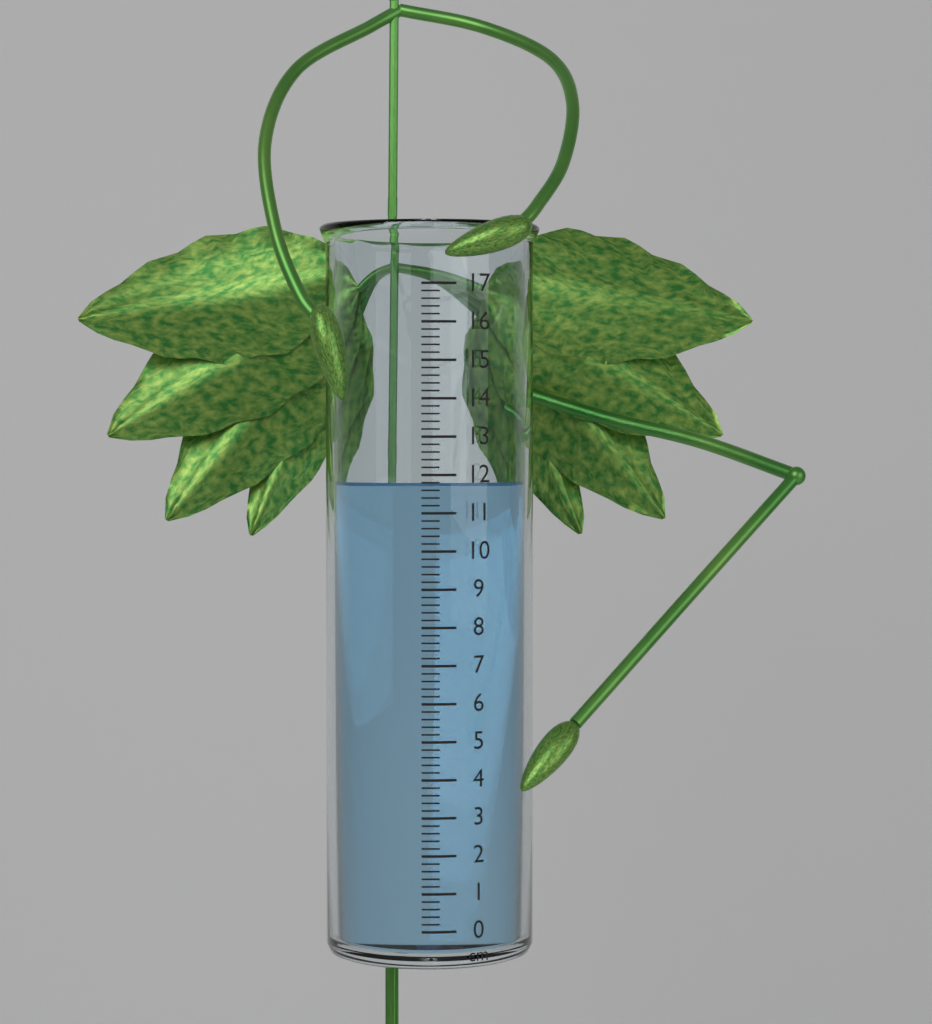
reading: 11.8 cm
